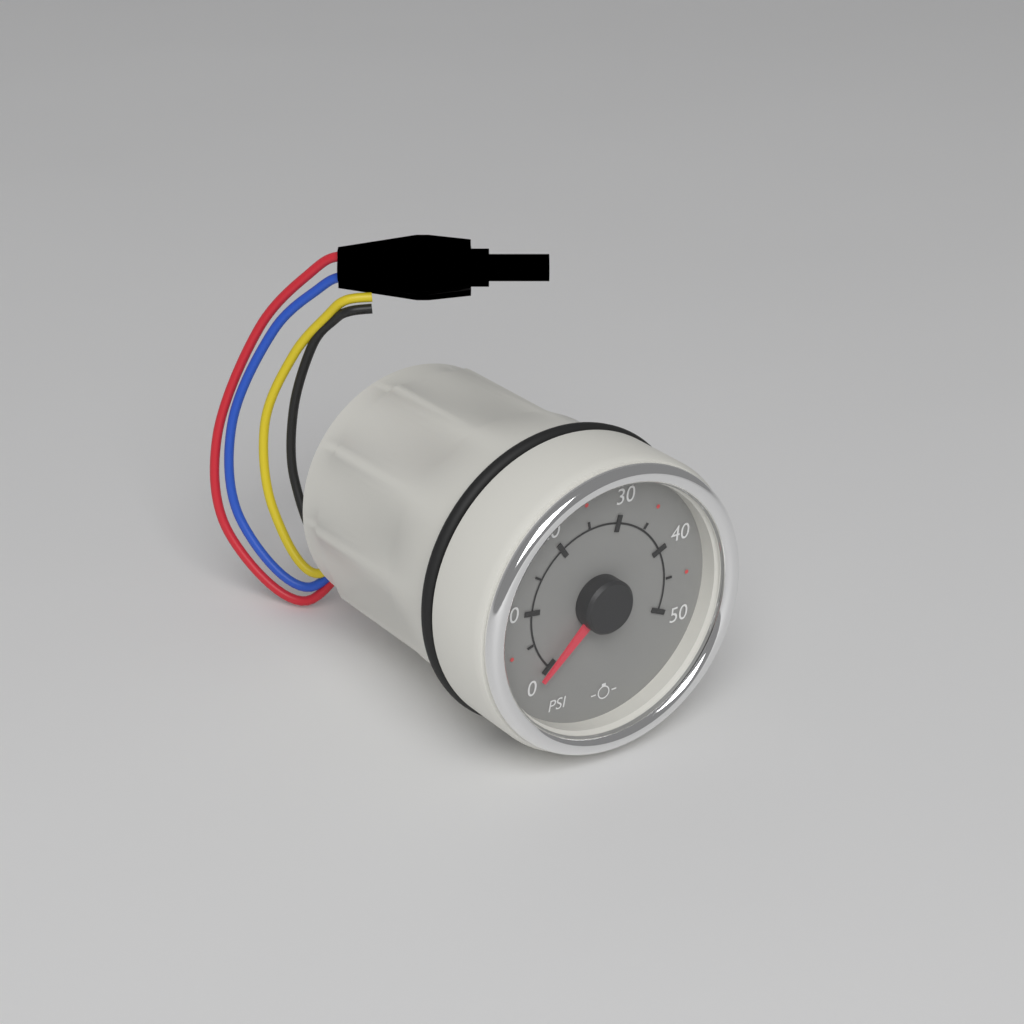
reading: 0 psi
